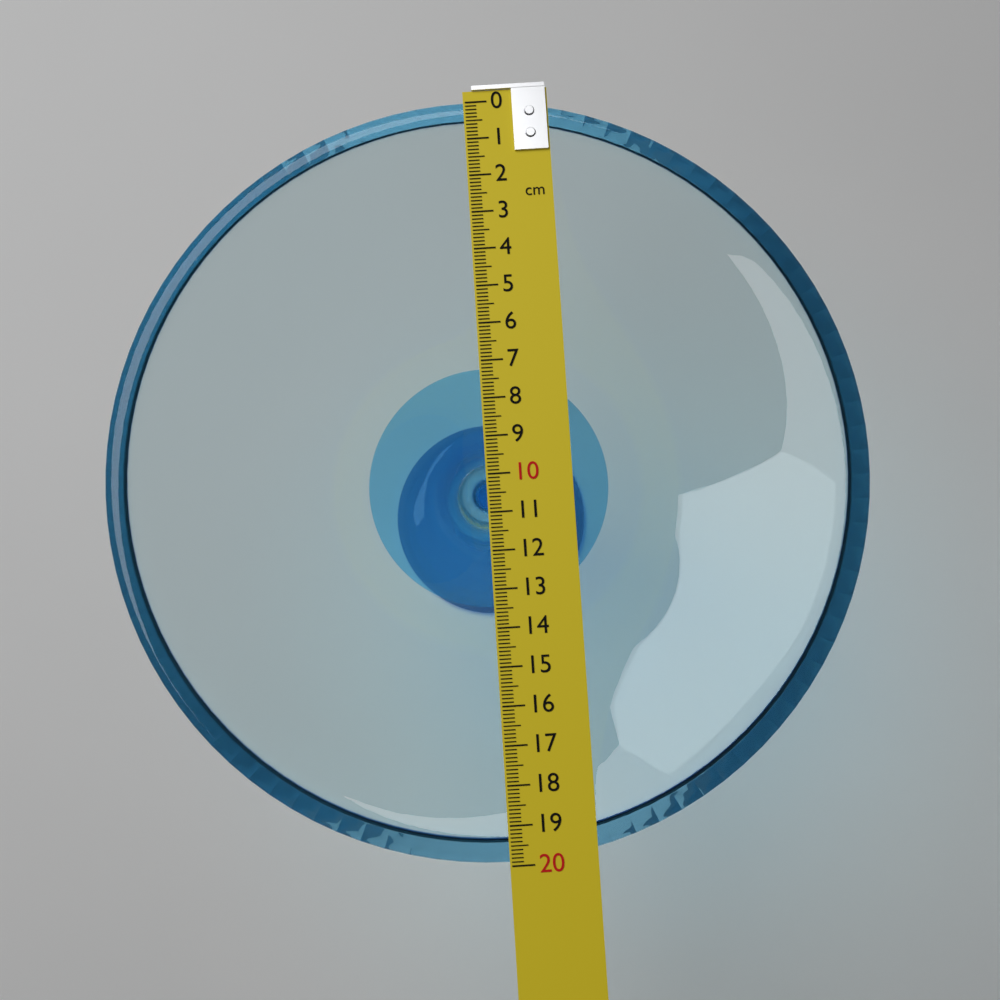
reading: 19.9 cm
